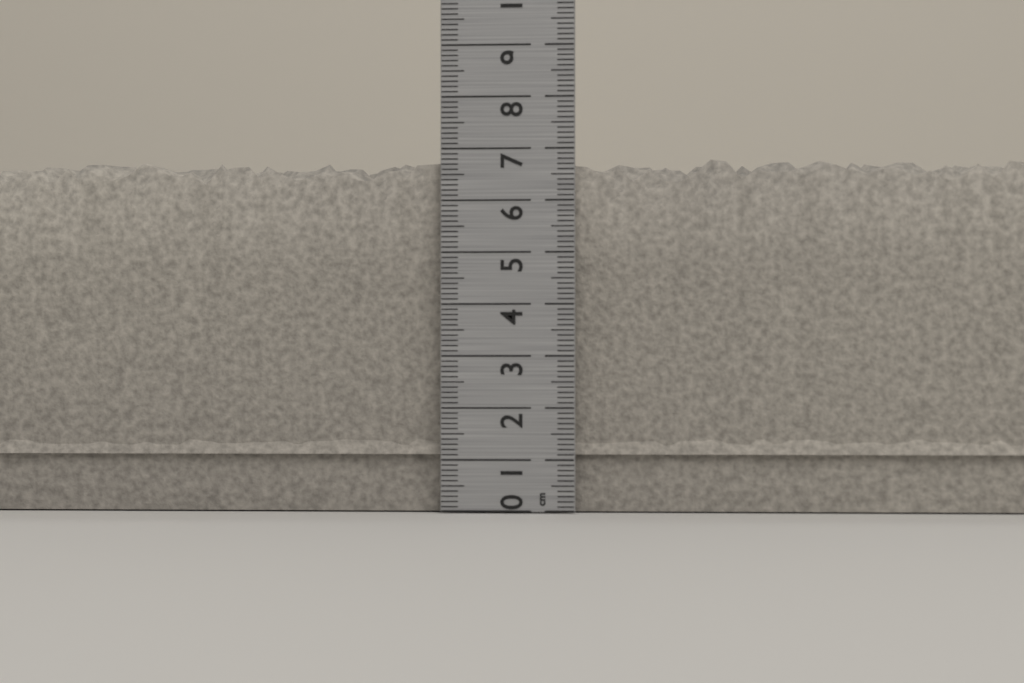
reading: 6.9 cm
